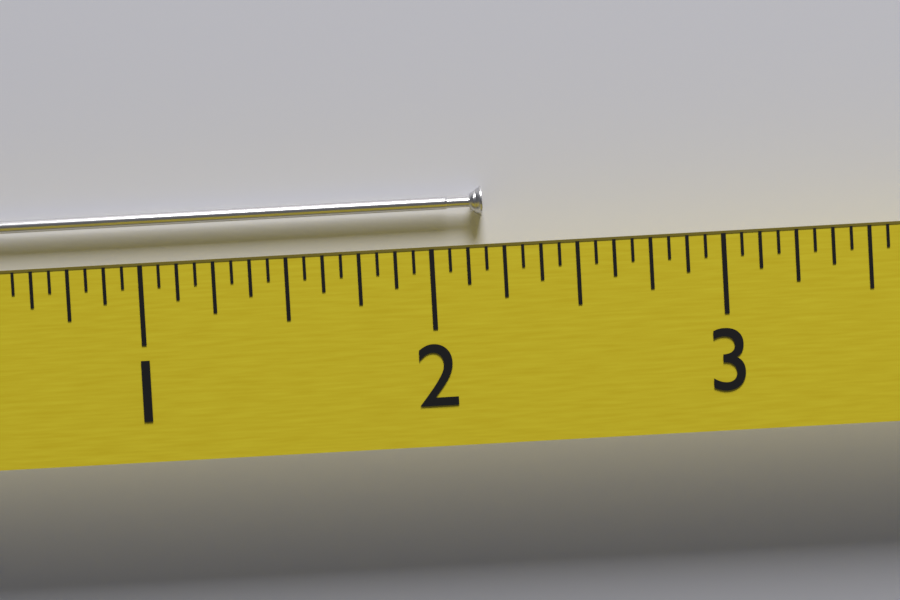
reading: 2.1875 (no unit)
